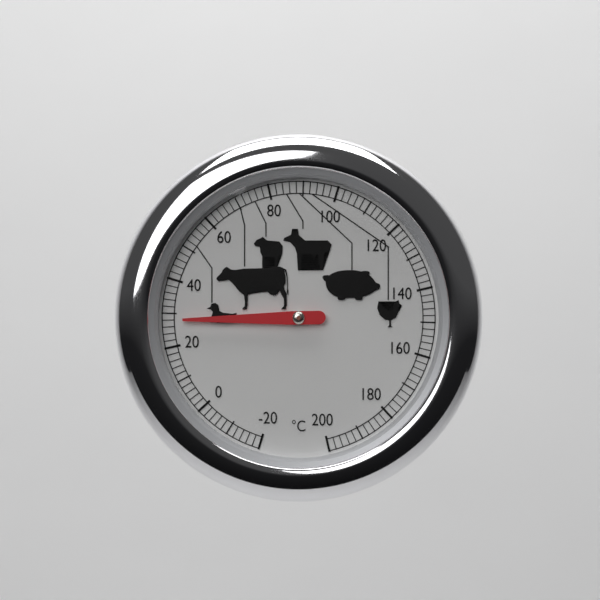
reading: 28 °C
